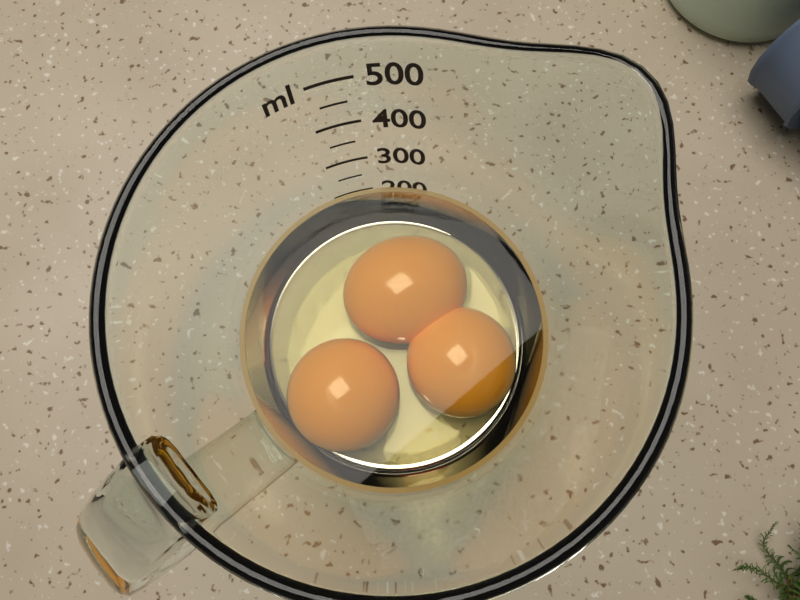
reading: 200 ml
